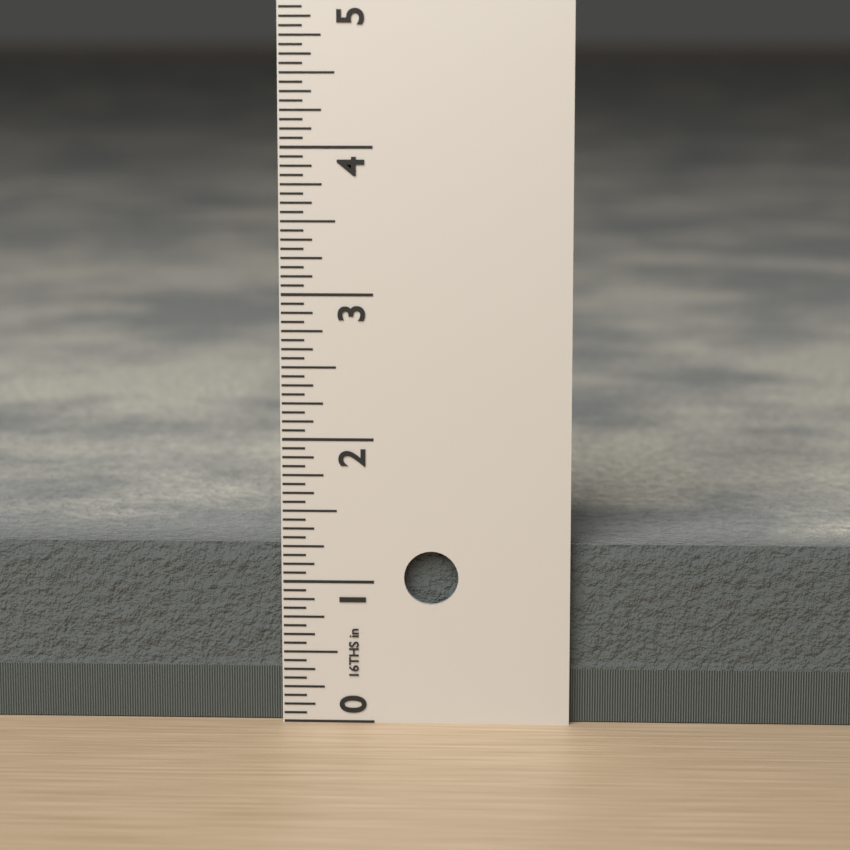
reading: 1.2500 in
